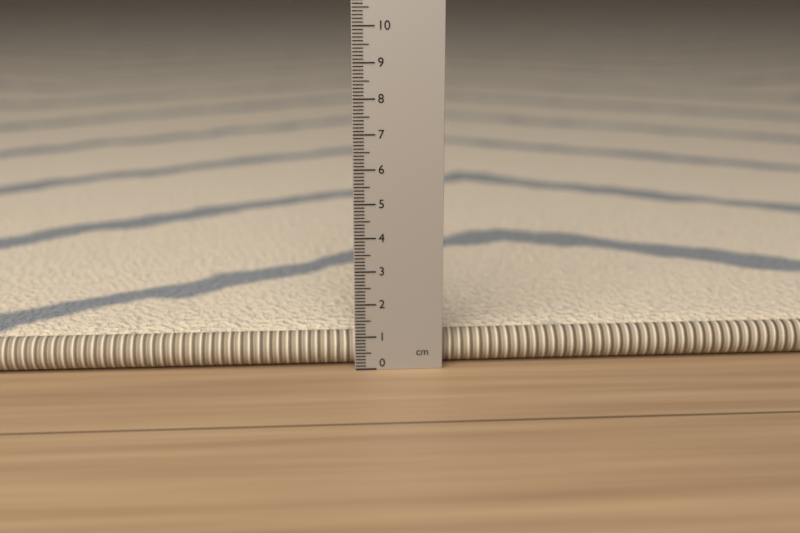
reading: 0.9 cm
